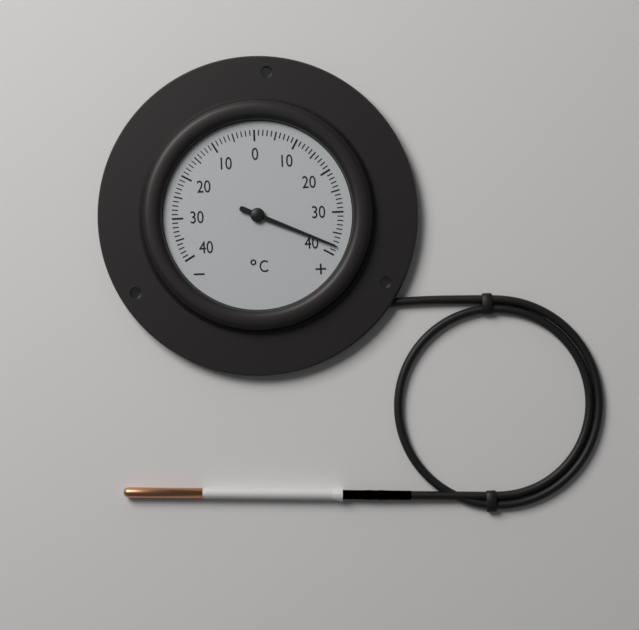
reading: 38 °C
